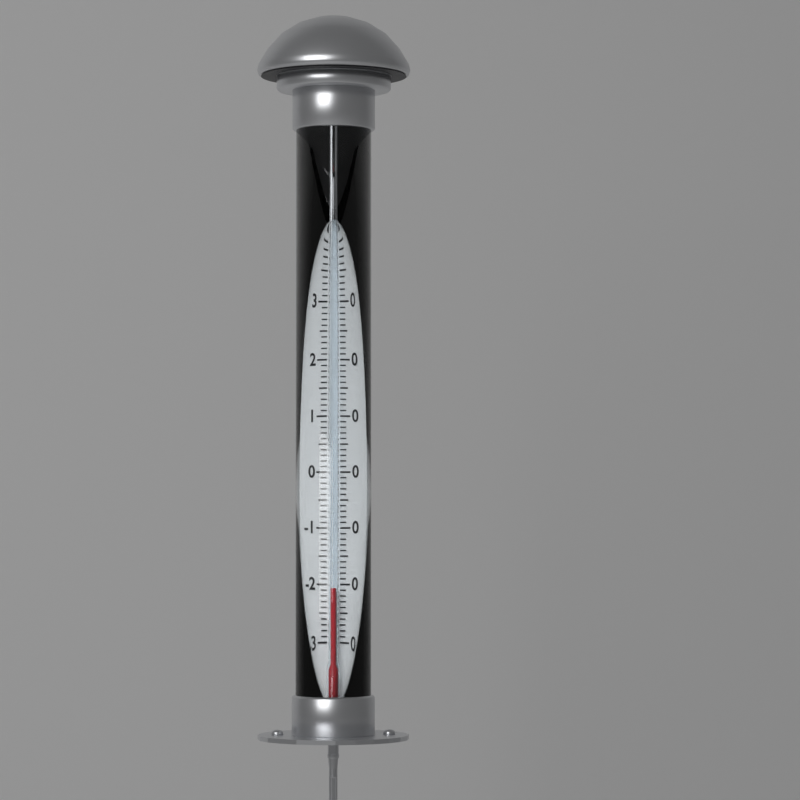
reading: -21 °C
